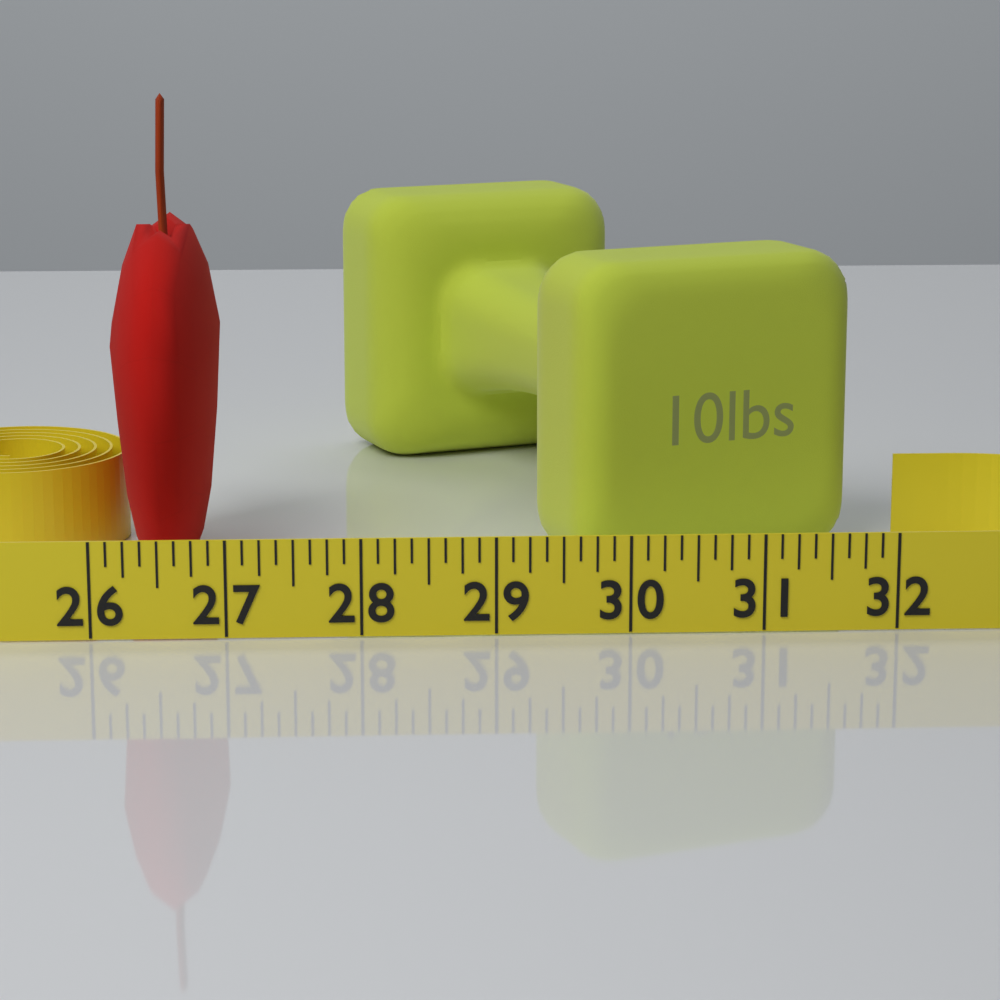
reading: 26.875 (no unit)
